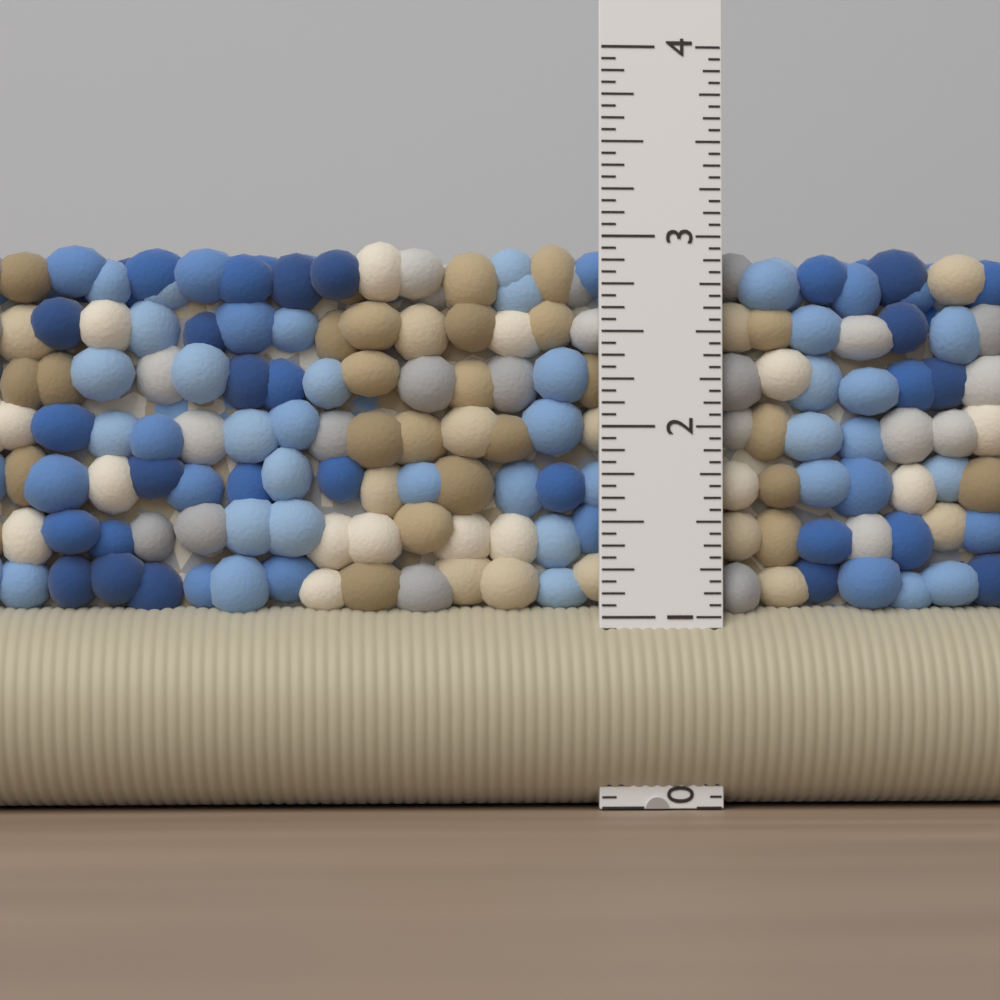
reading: 3.0000 in
